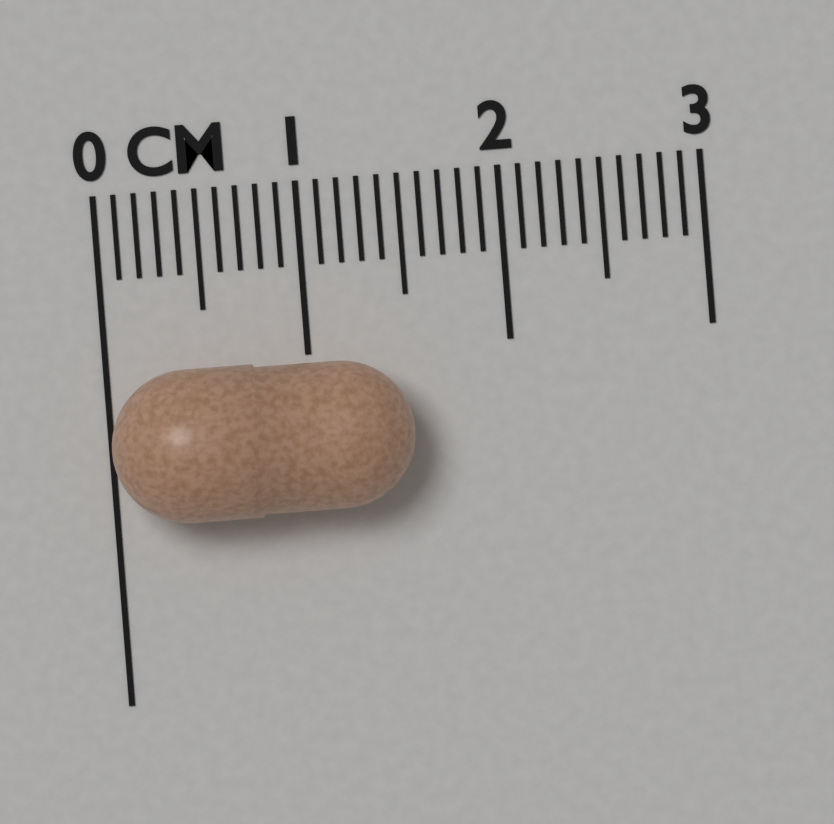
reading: 1.5 cm
